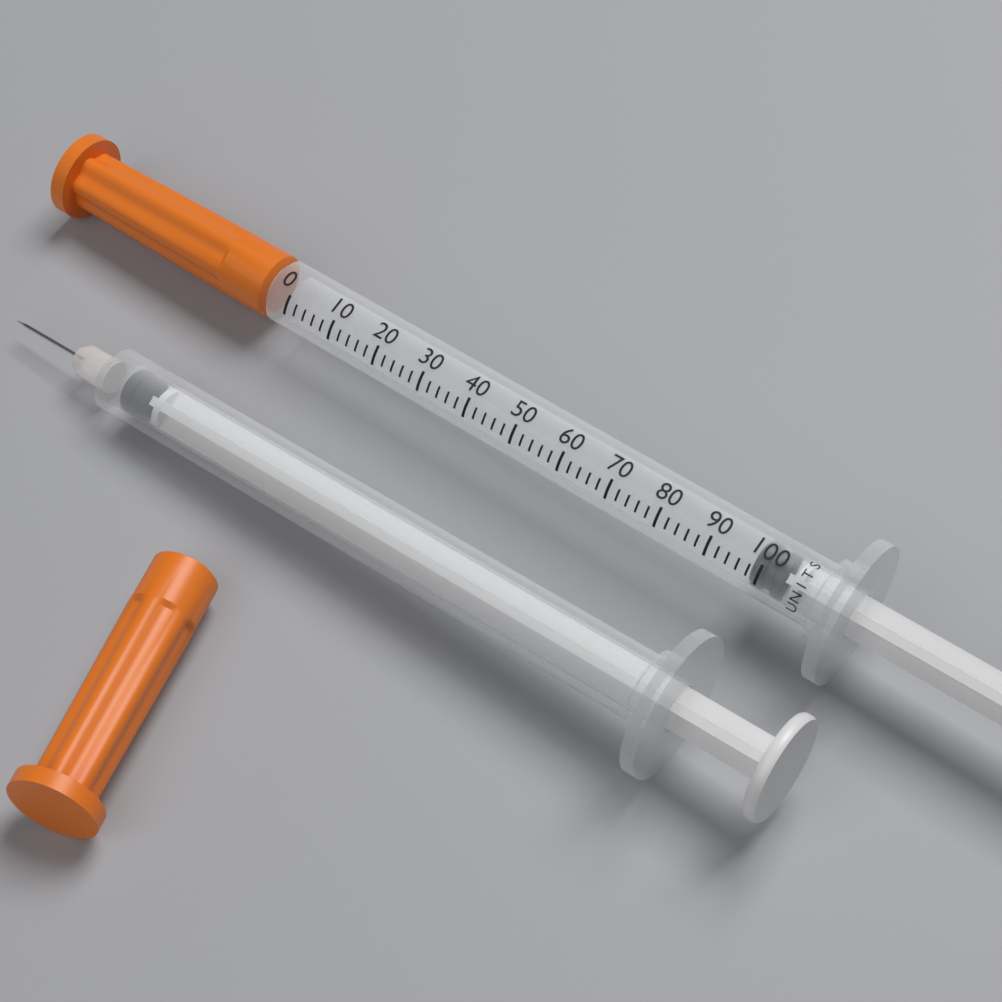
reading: 98 units
